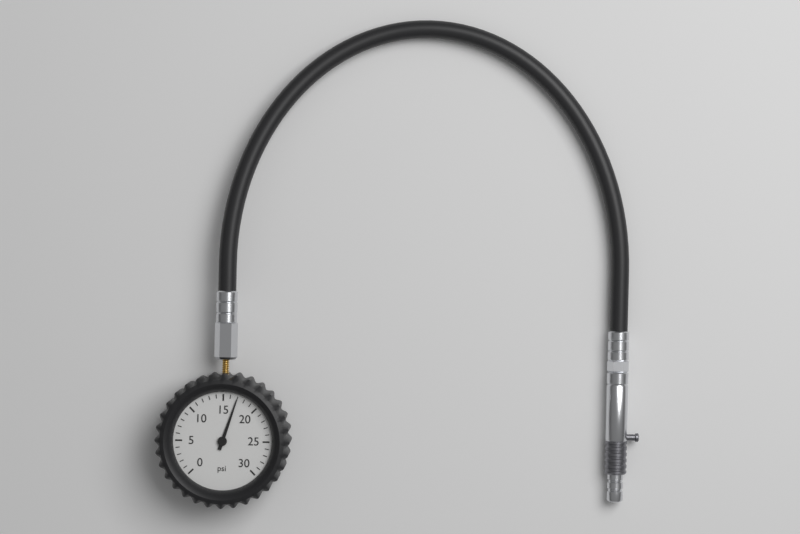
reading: 17 psi
